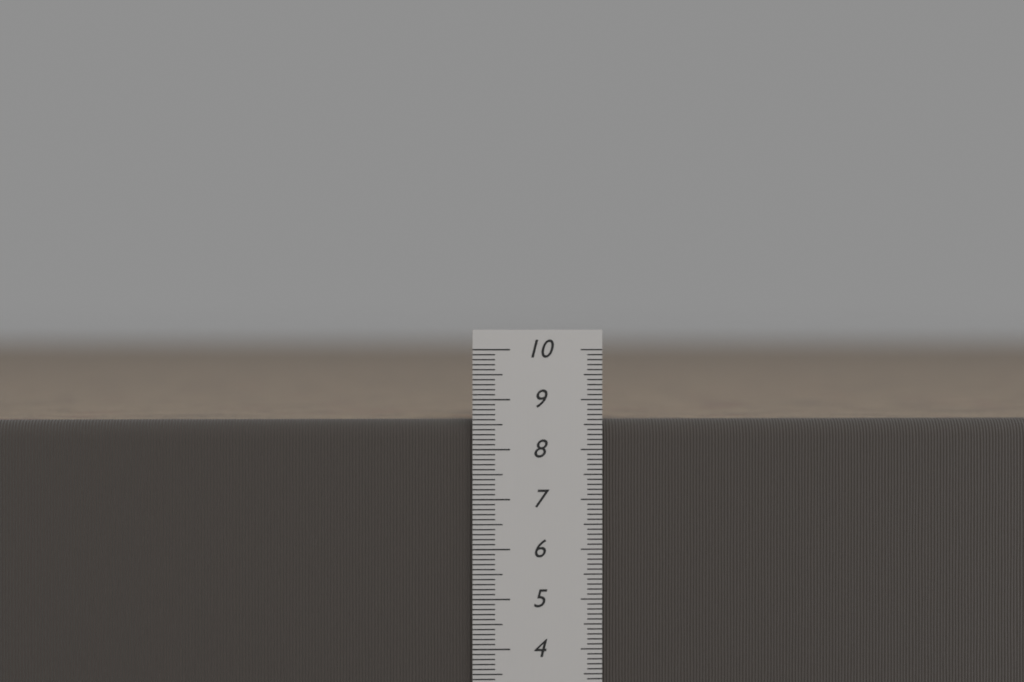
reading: 8.6 cm
